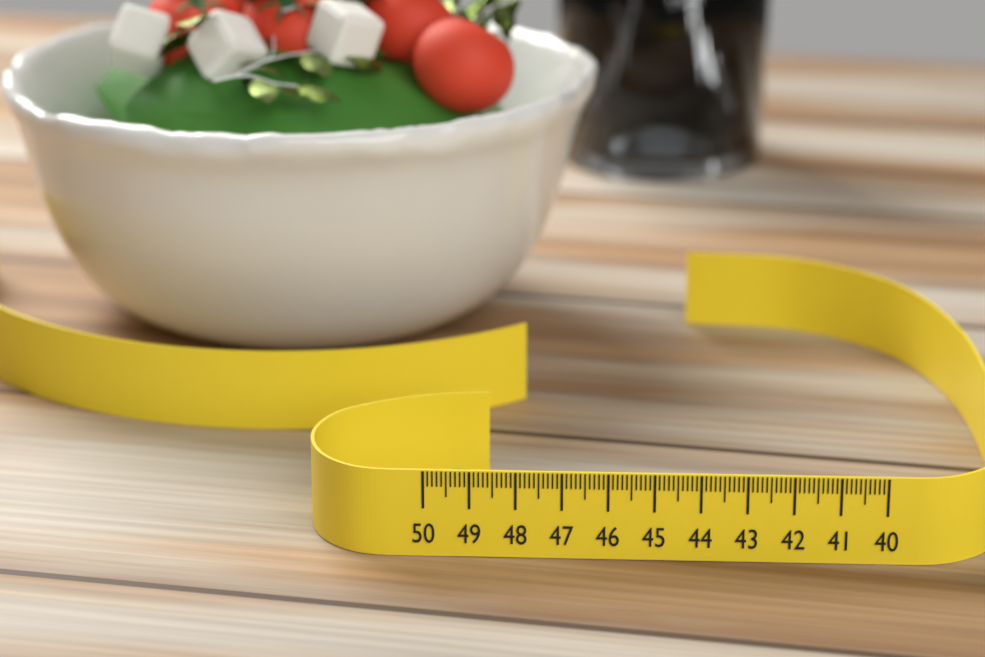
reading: 48.4 (no unit)
